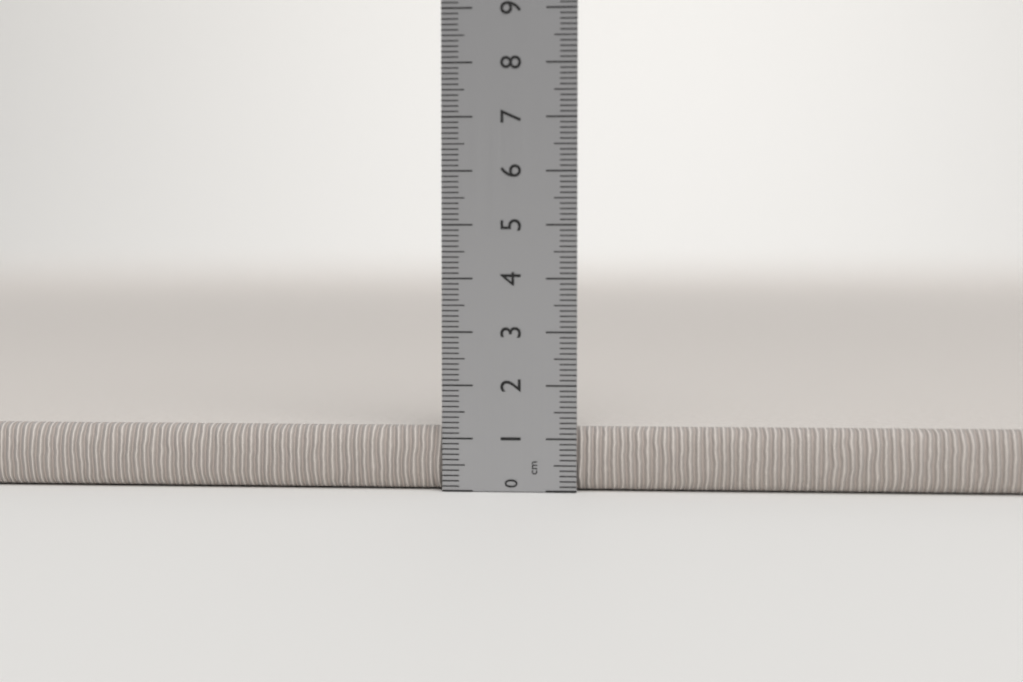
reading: 1.2 cm
